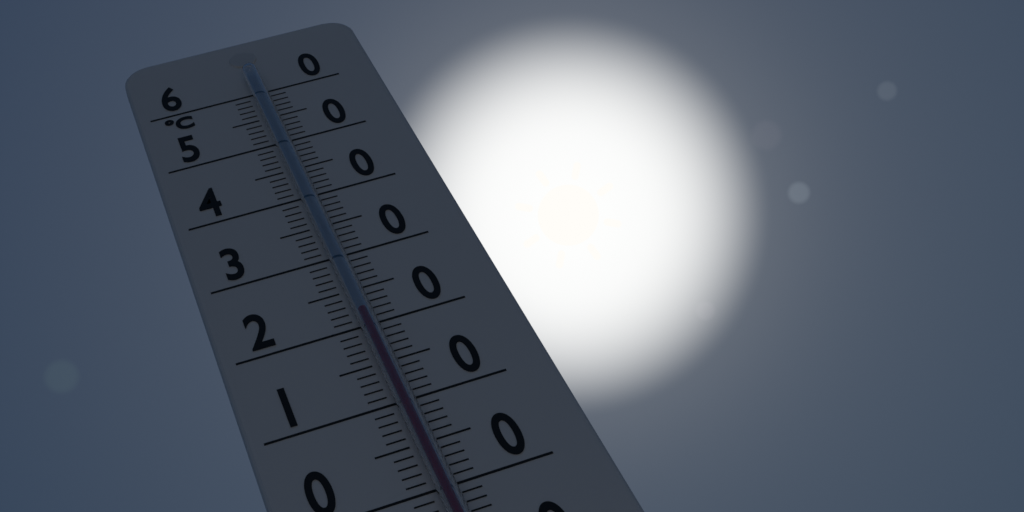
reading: 21 °C
